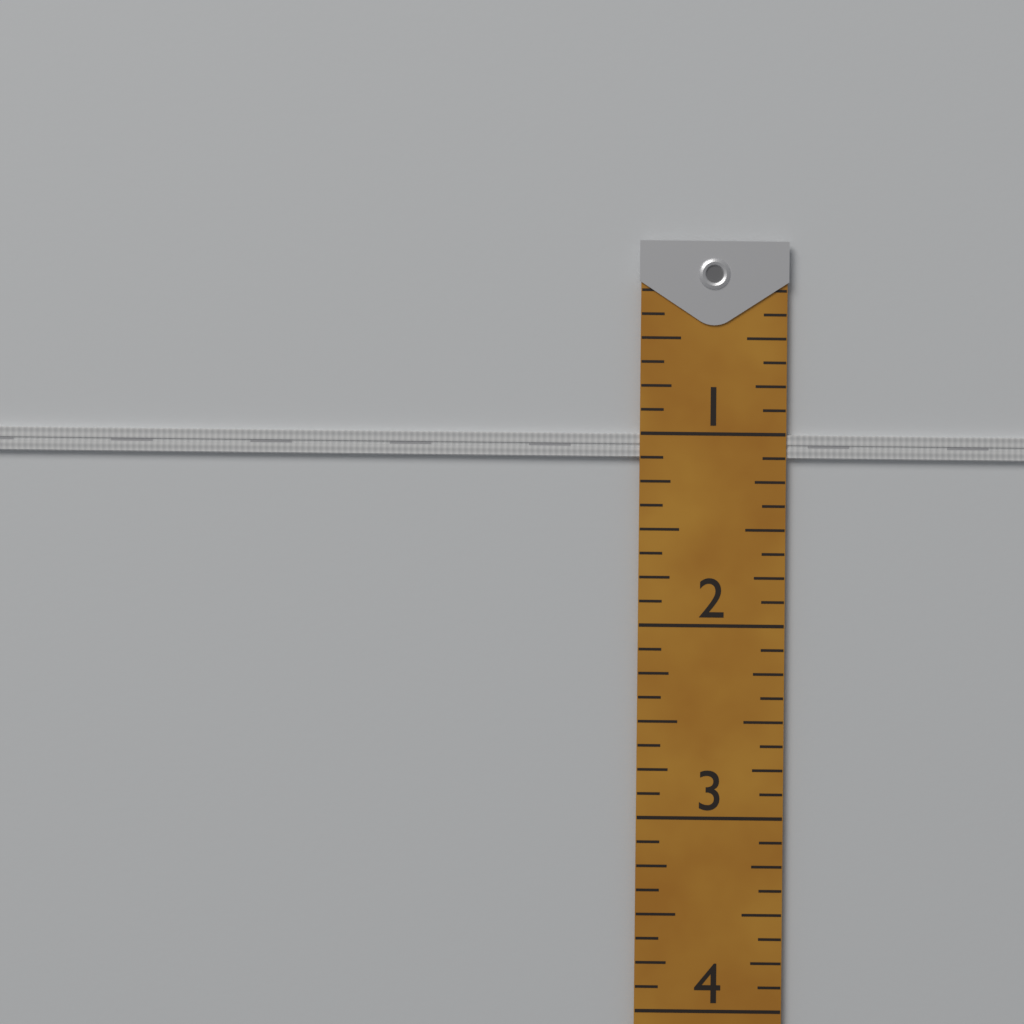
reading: 1.125 (no unit)
